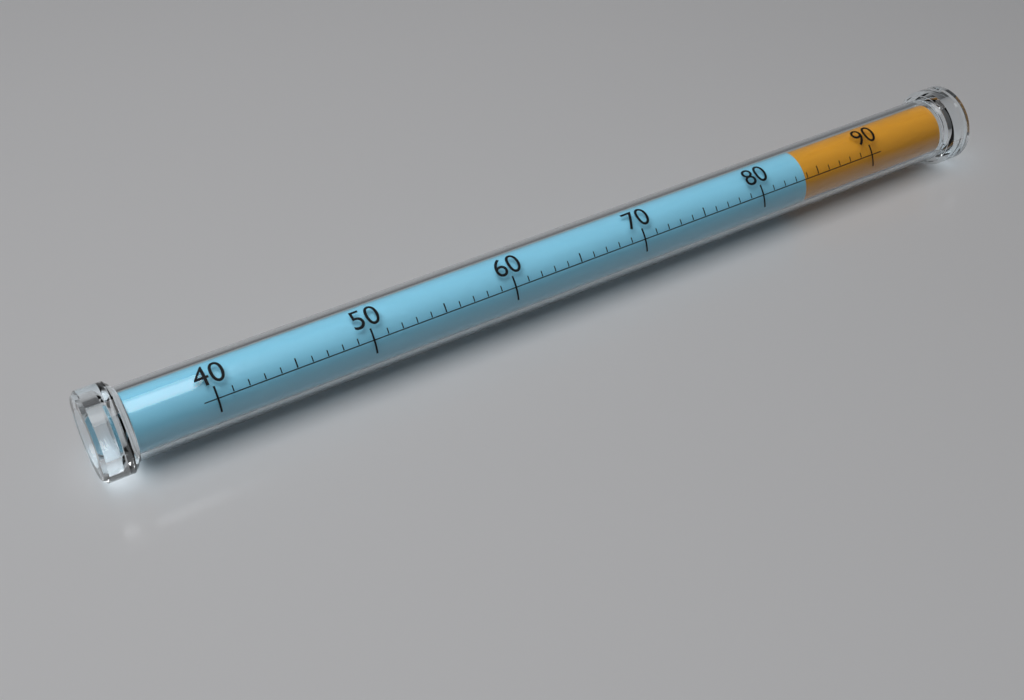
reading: 84 (no unit)
